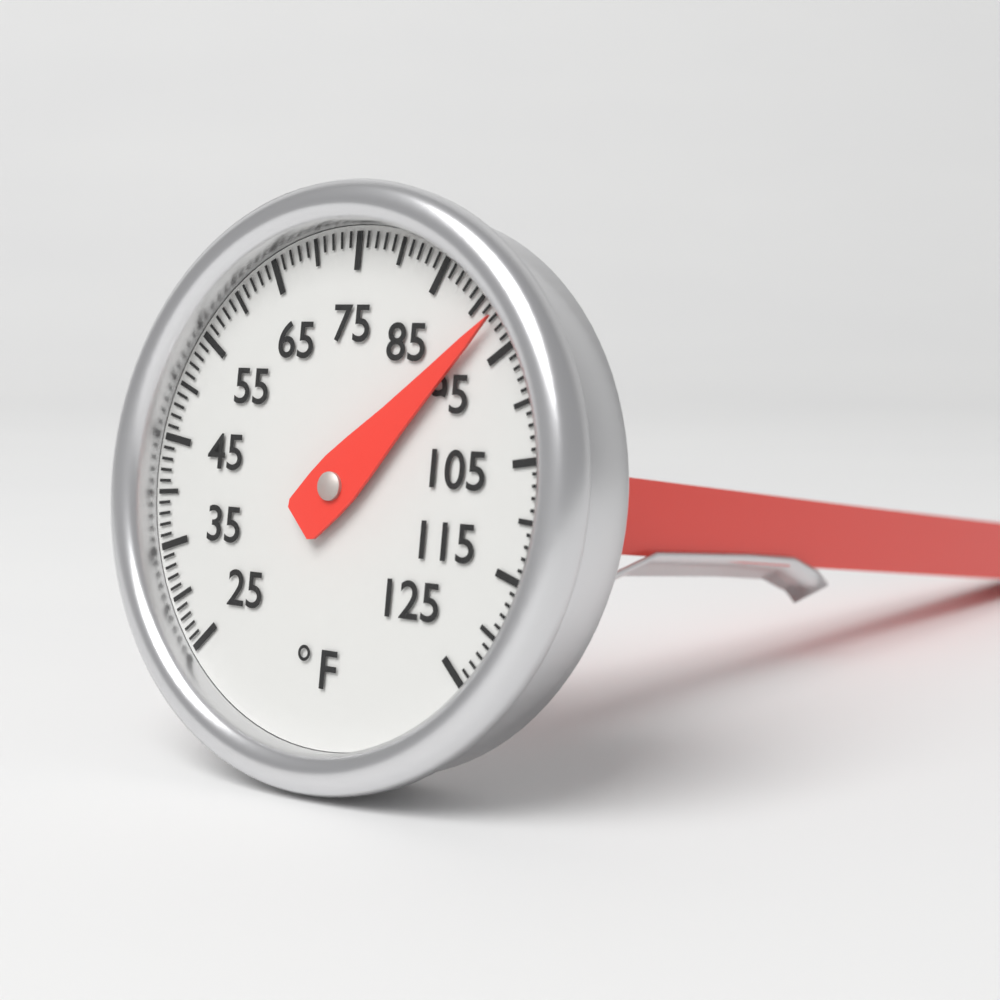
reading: 92 °F
